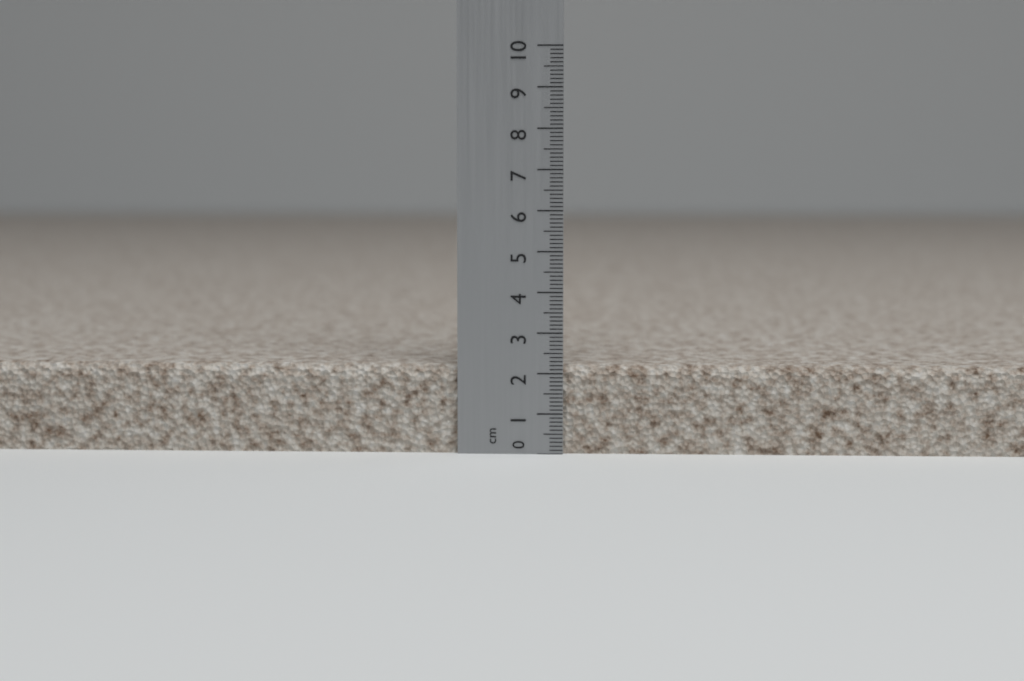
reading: 2.2 cm
